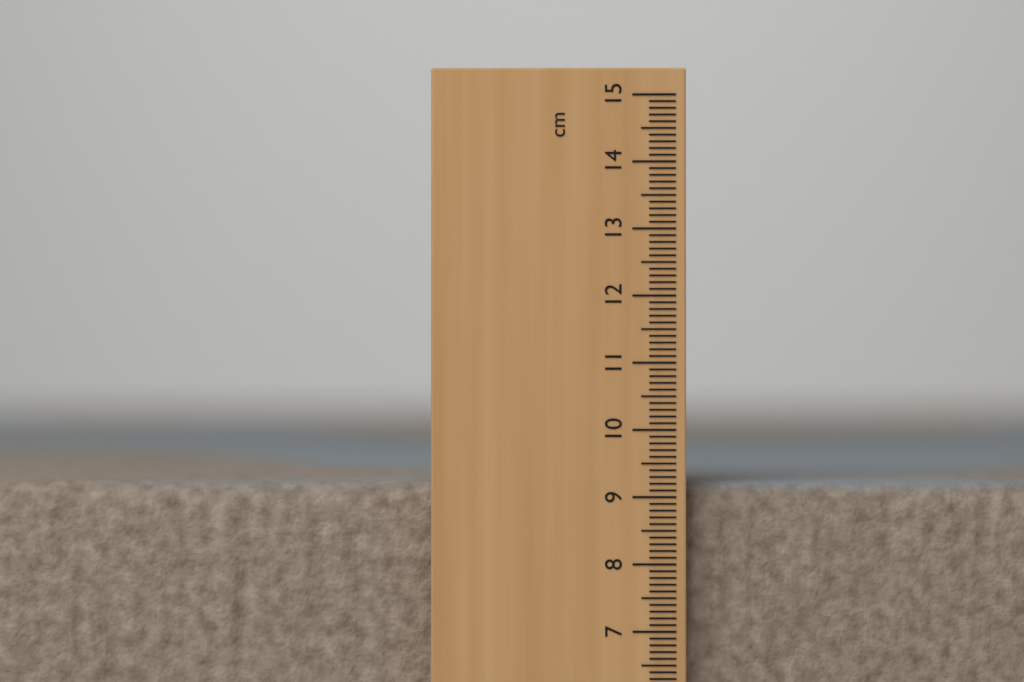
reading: 9.2 cm
